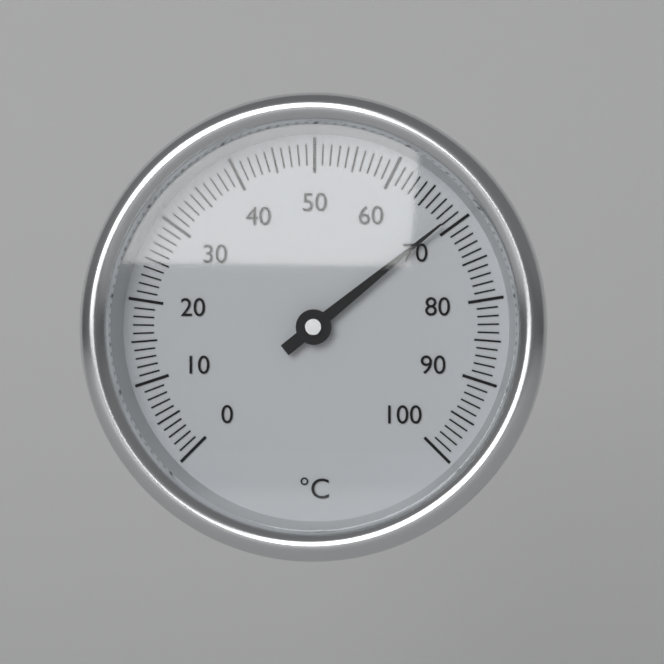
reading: 69 °C
